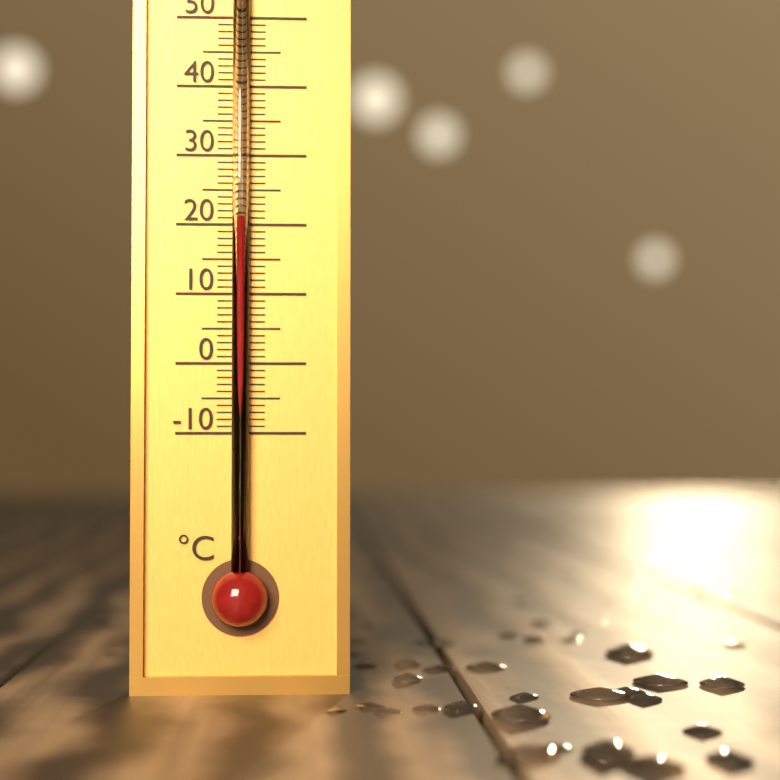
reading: 21 °C
